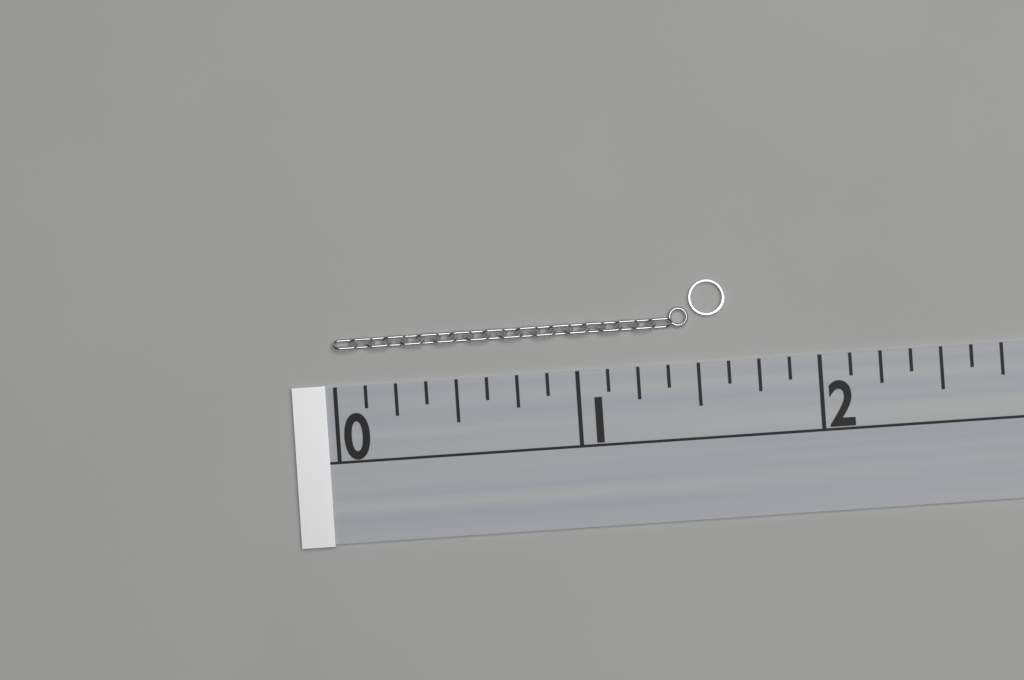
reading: 1.625 (no unit)
